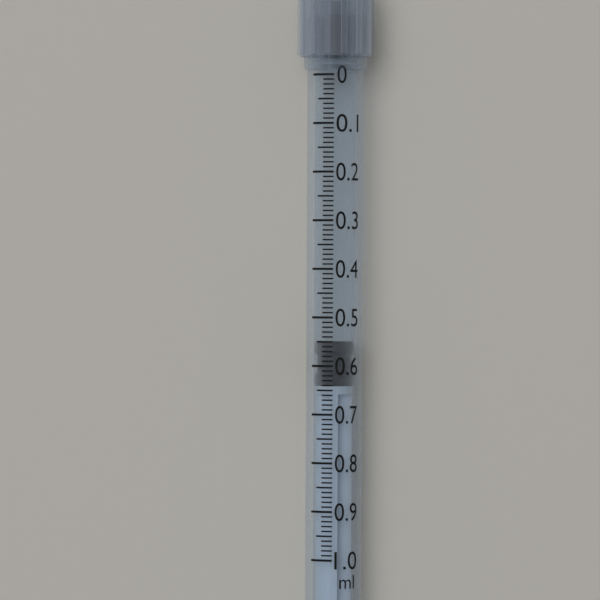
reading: 0.55 ml
